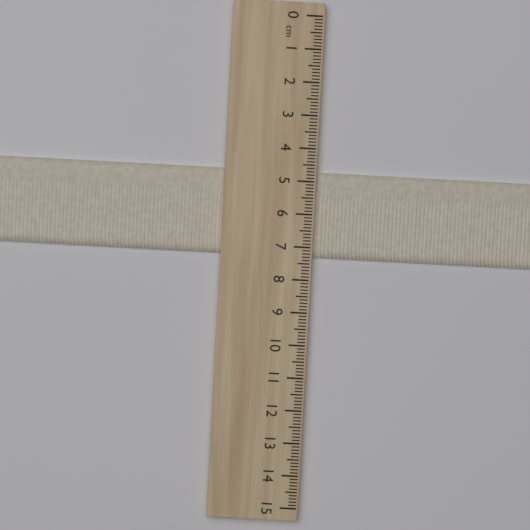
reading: 7.3 cm
